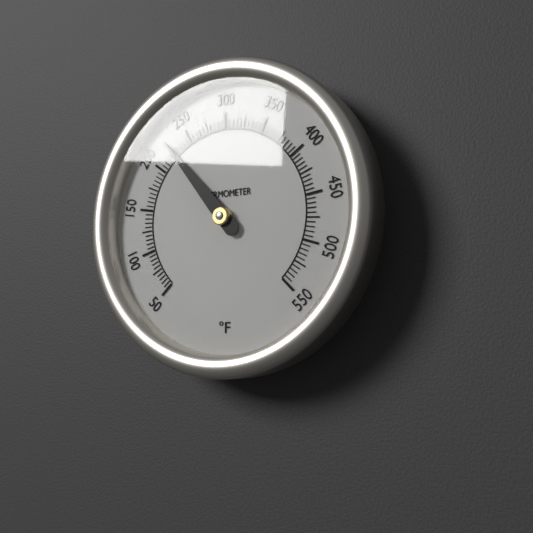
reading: 225 °F
